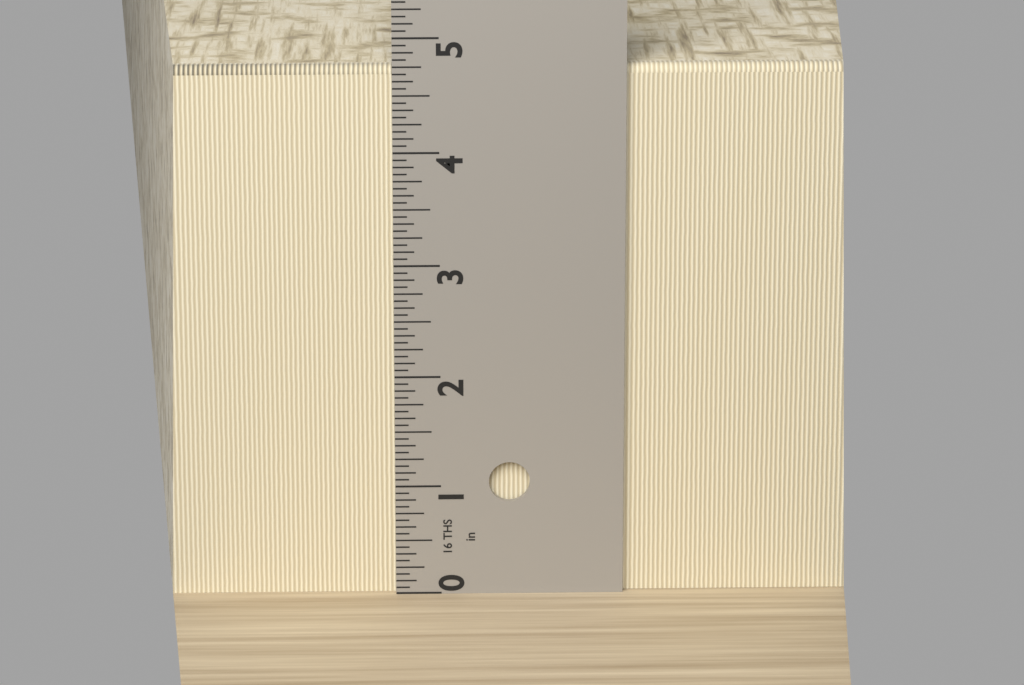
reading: 4.7500 in
